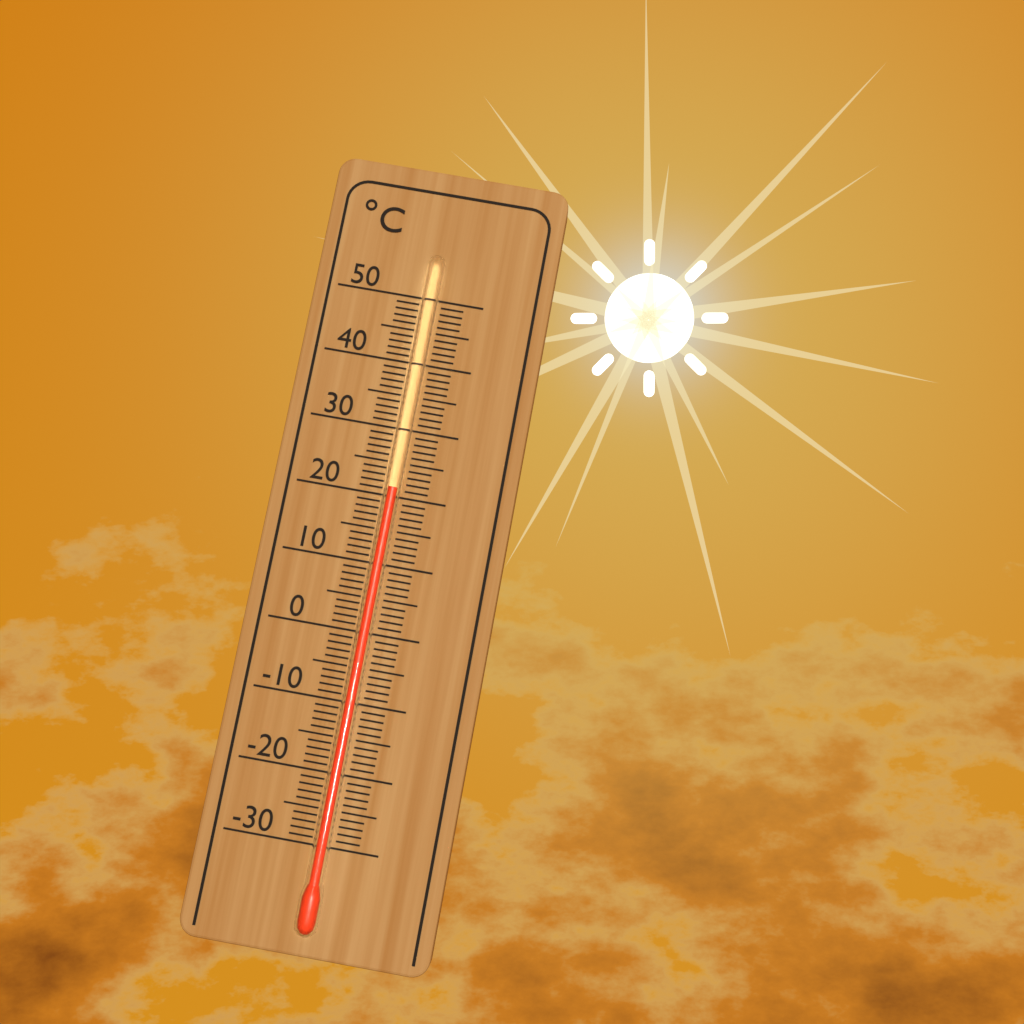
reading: 21 °C
